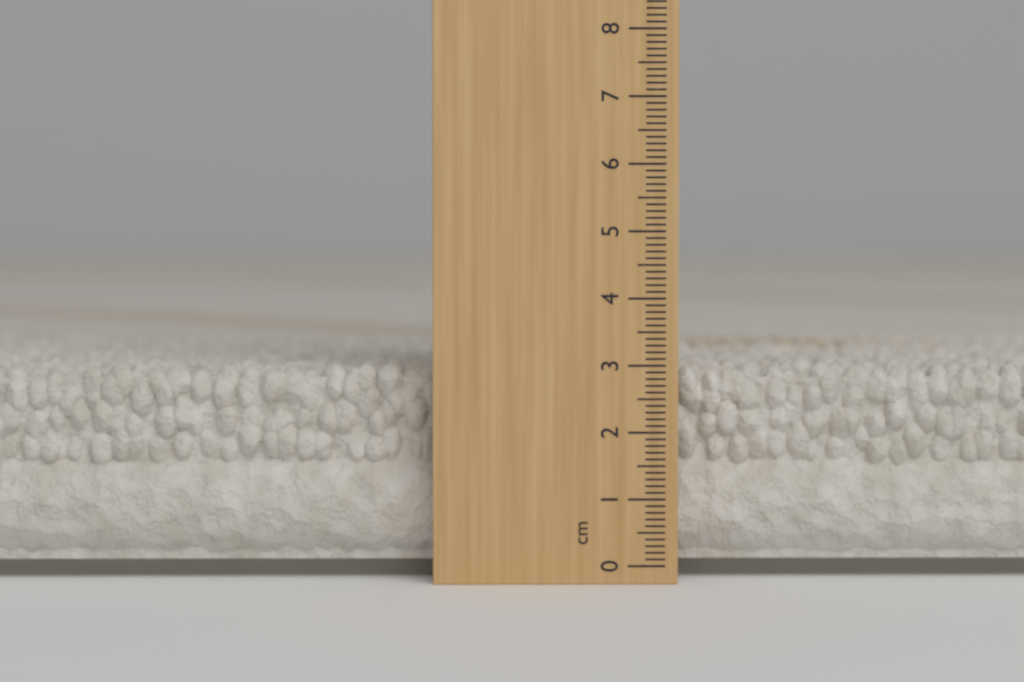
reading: 3.0 cm
